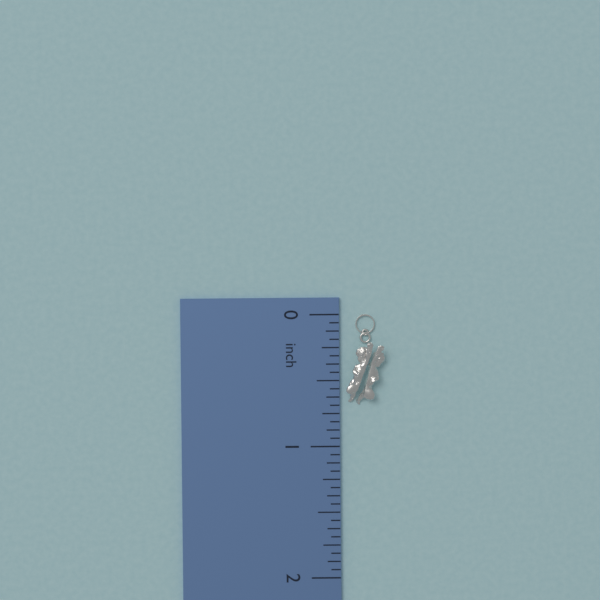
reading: 0.6875 inch
